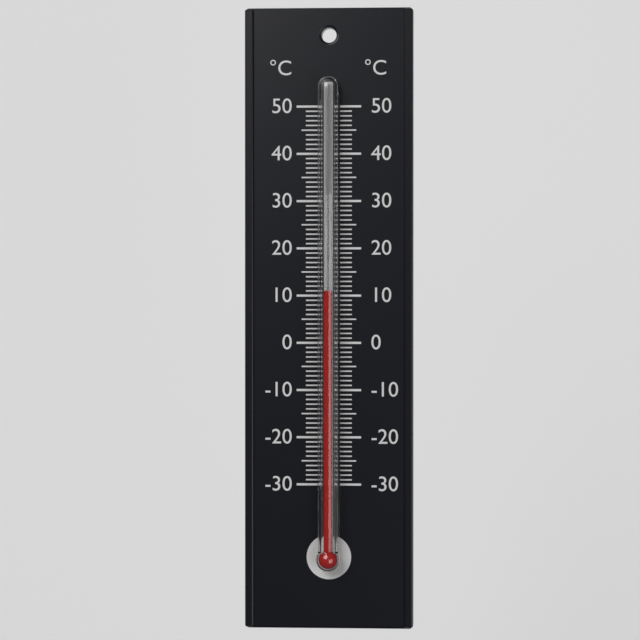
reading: 11 °C
